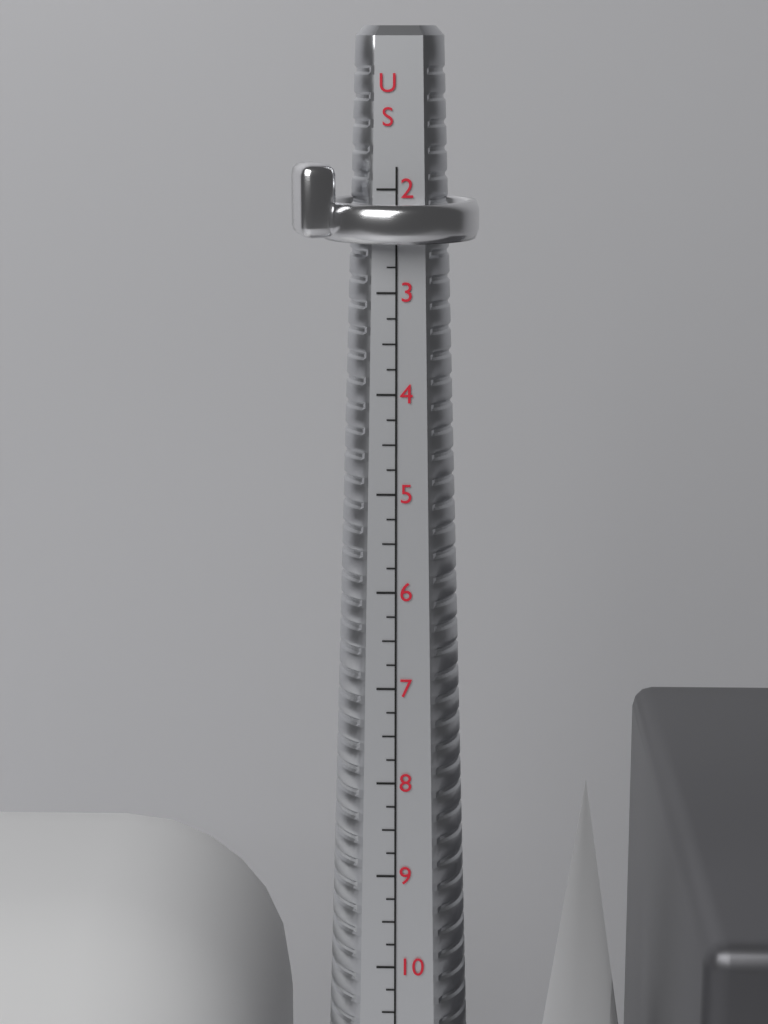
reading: 2.50 US
